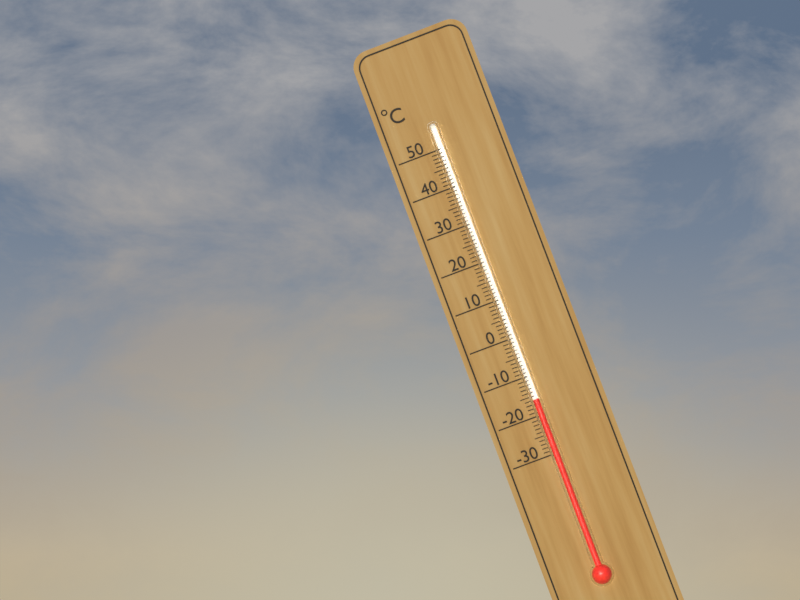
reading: -16 °C
